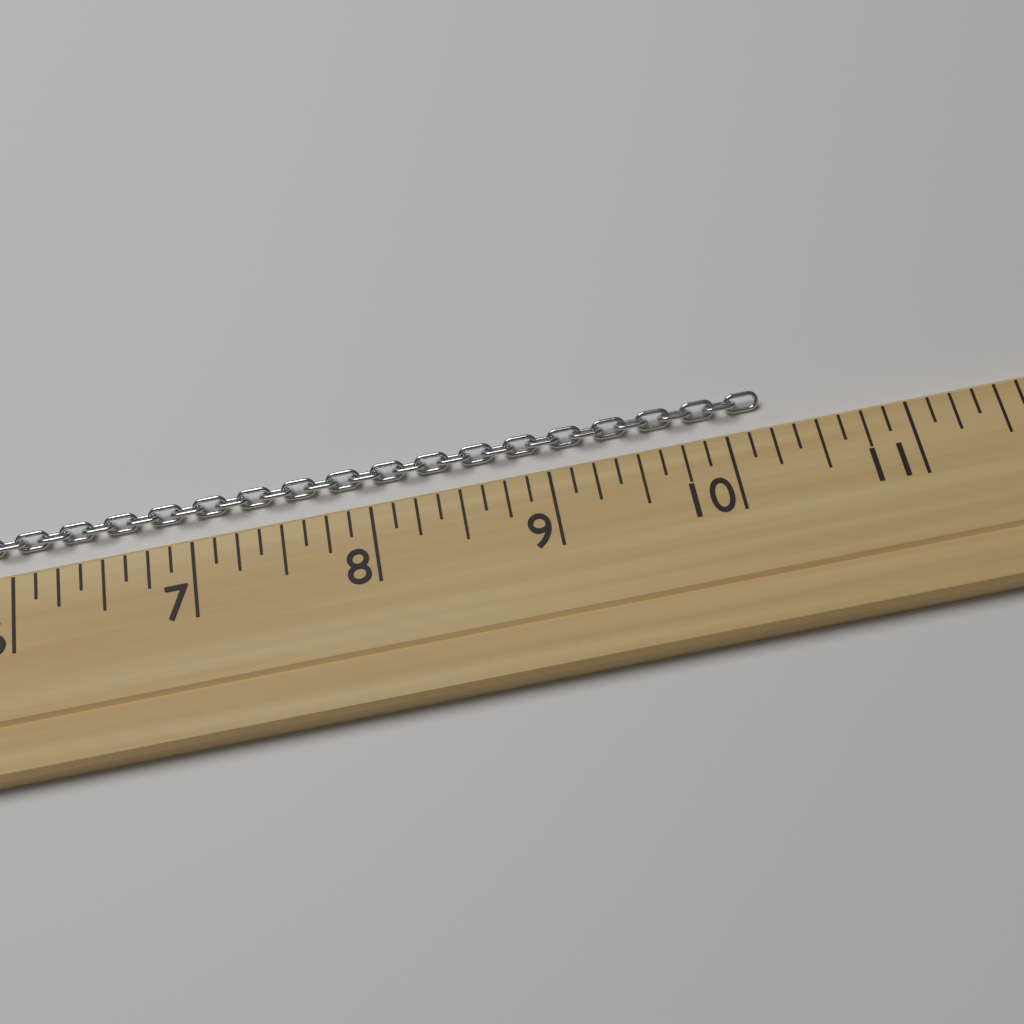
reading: 10.250 (no unit)
